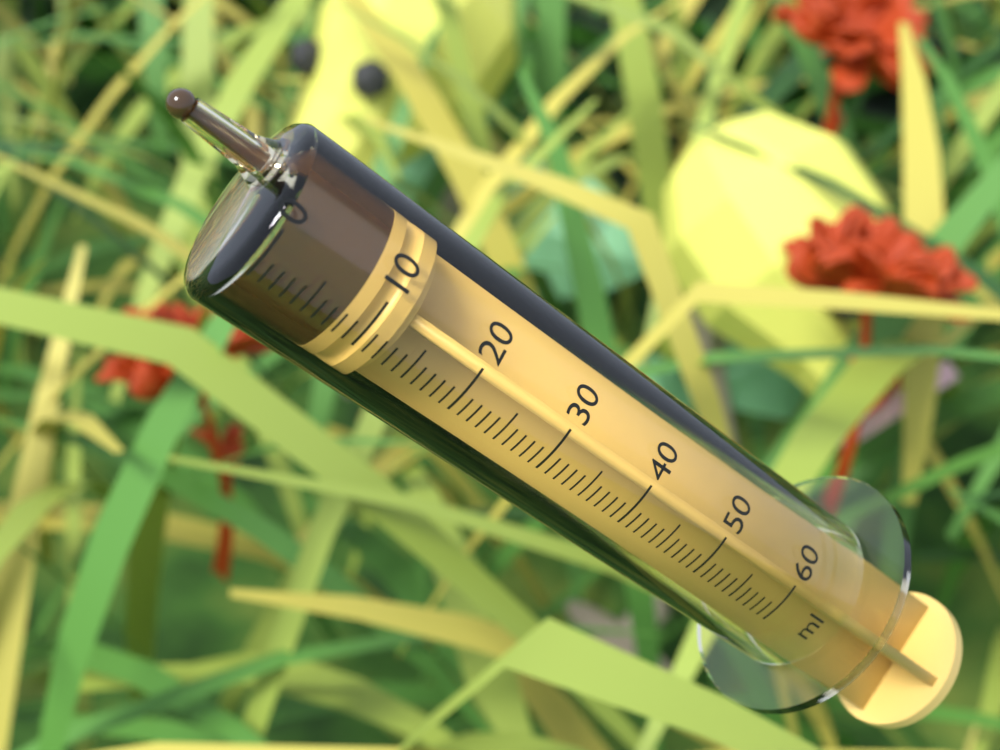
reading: 8 ml
